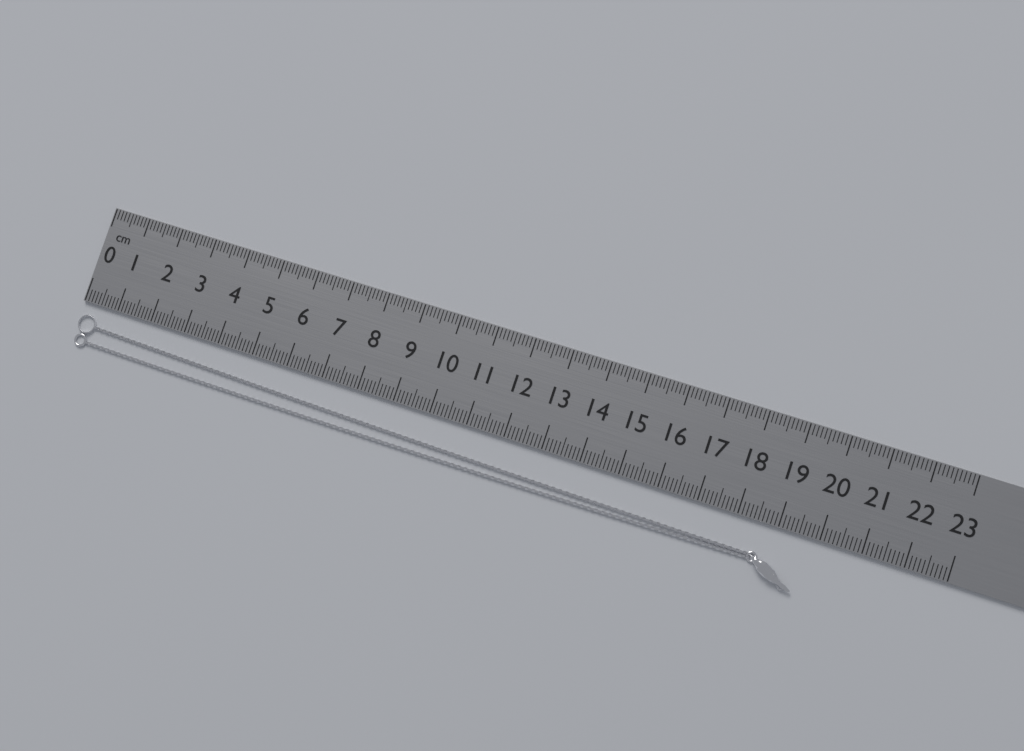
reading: 19.7 cm
